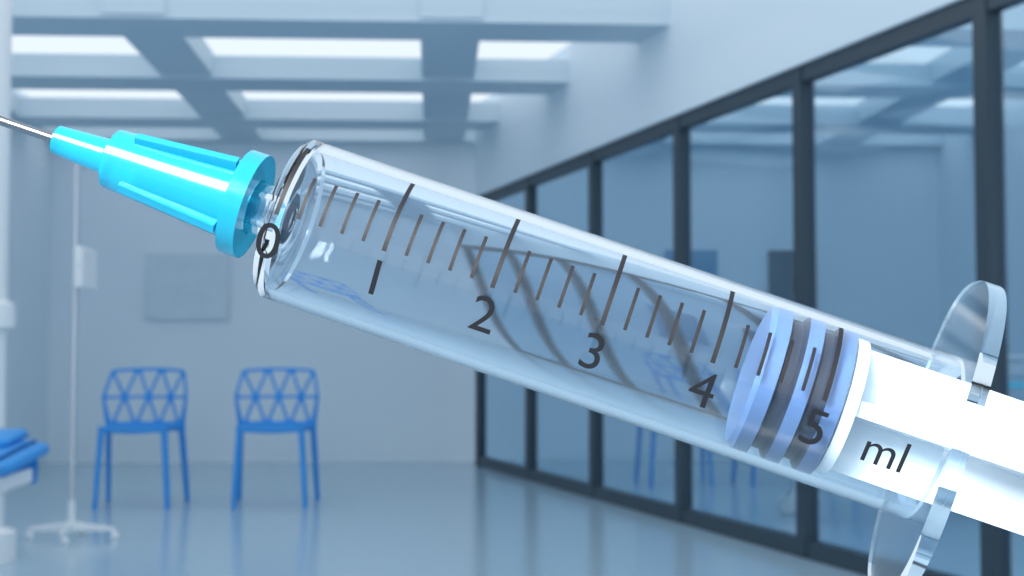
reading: 4.4 ml
